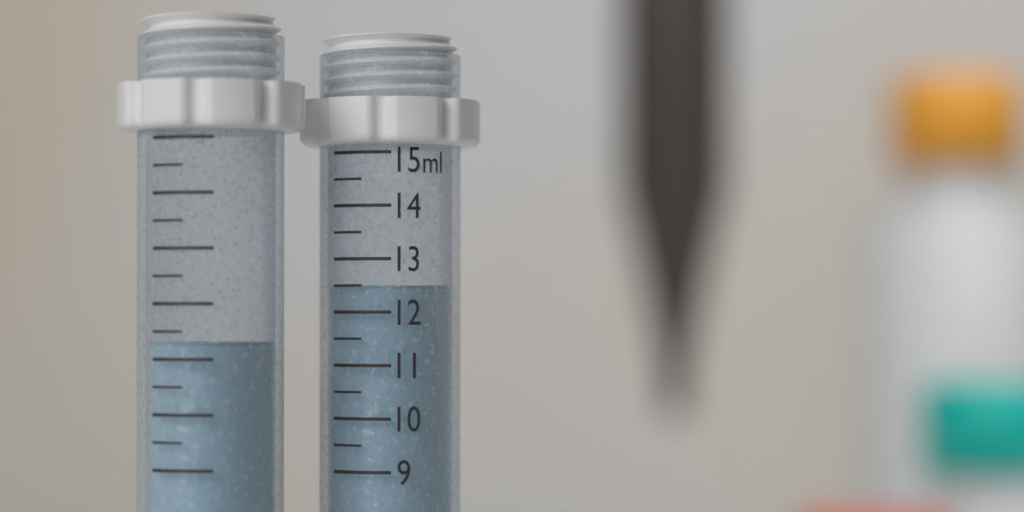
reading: 12.5 ml
